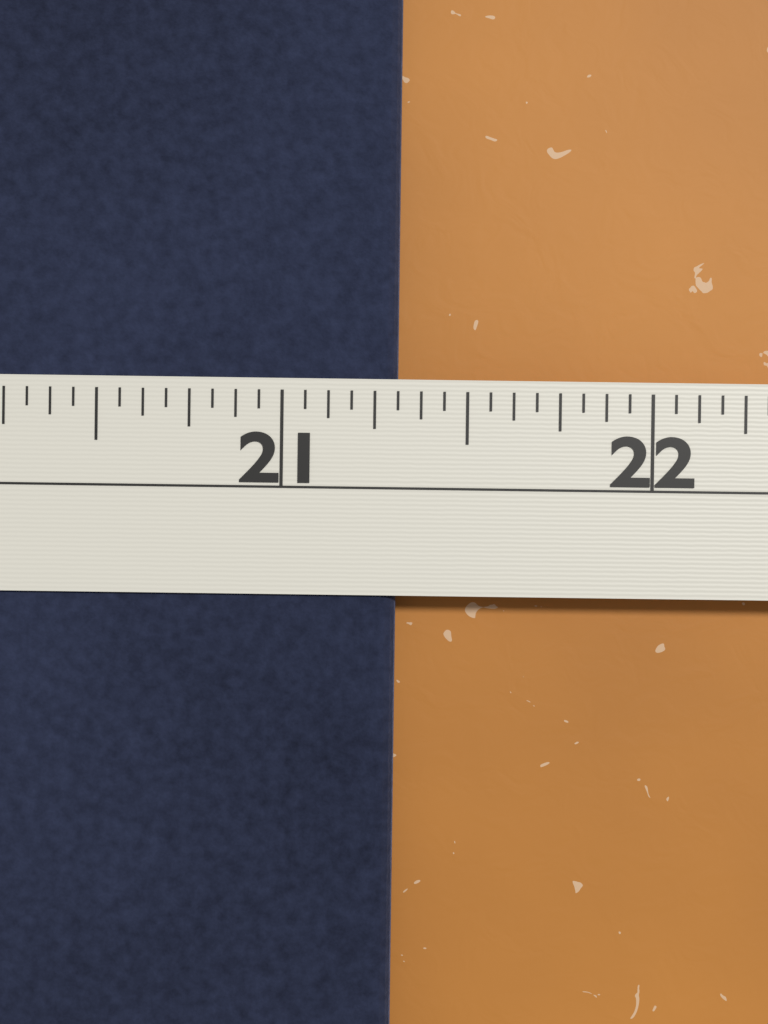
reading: 21.3125 in
